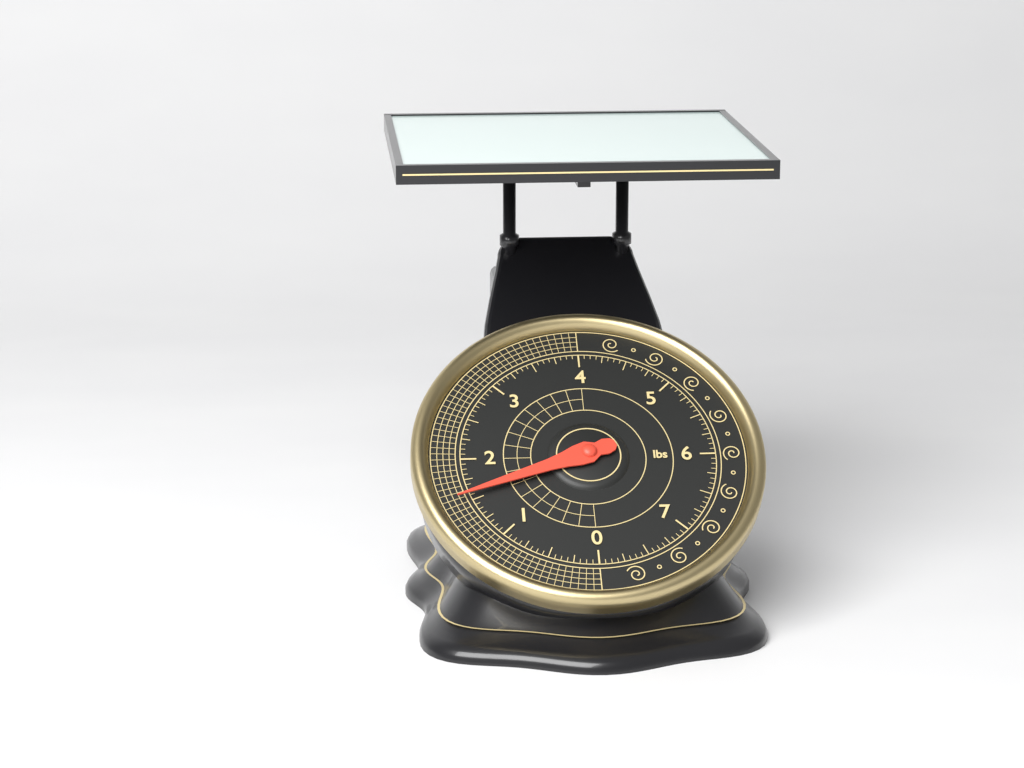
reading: 1.5625 lbs
